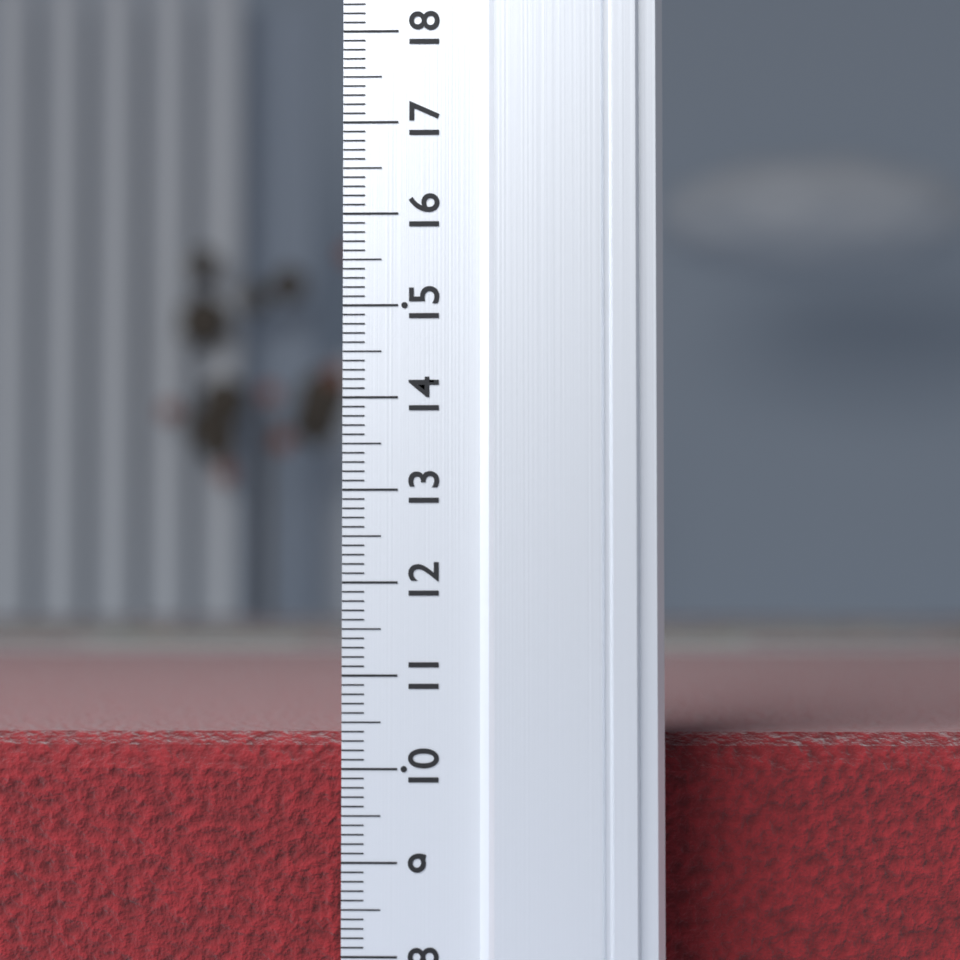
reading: 10.3 (no unit)
